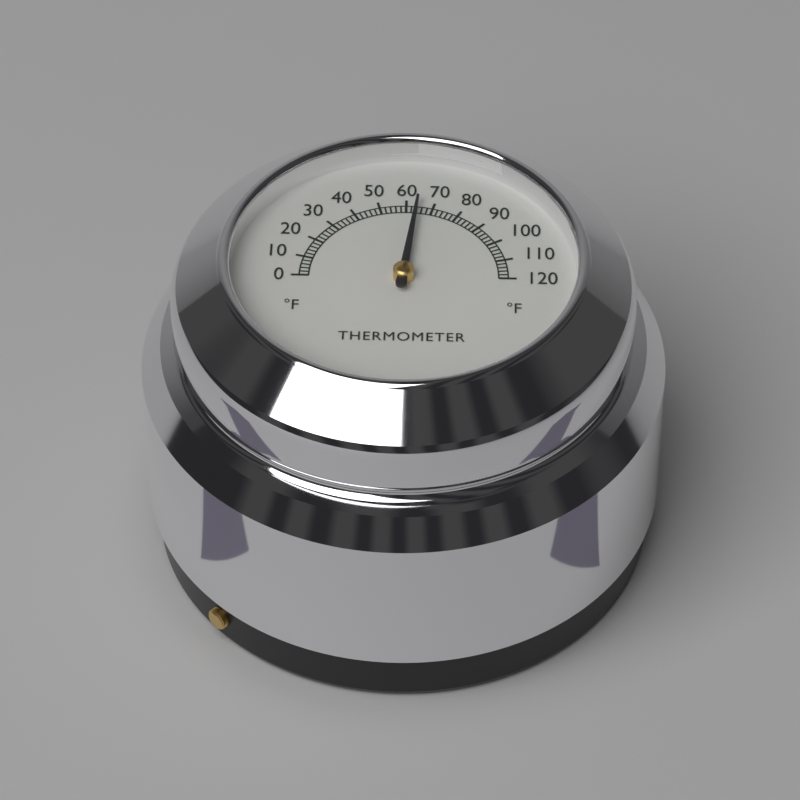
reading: 64 °F
